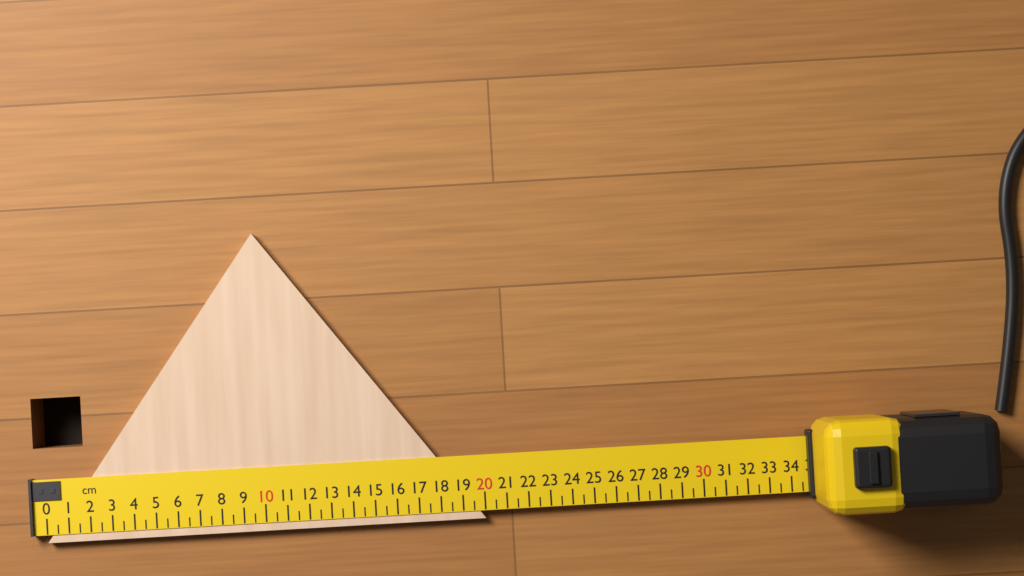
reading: 20.0 cm
